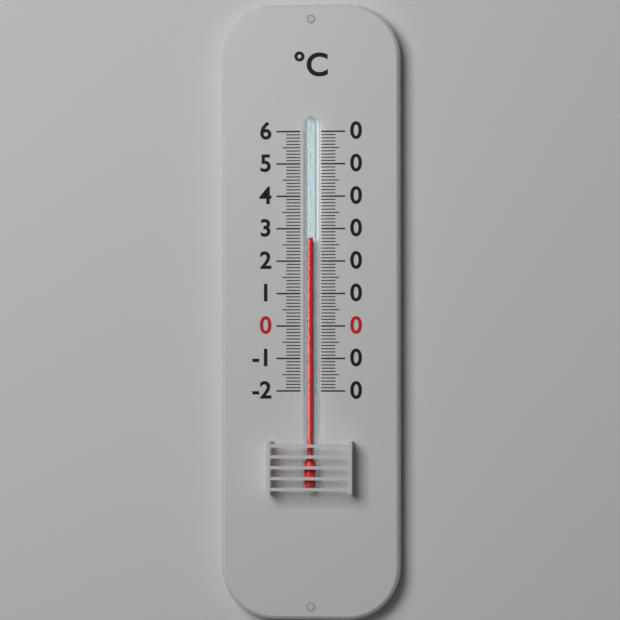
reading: 27 °C
